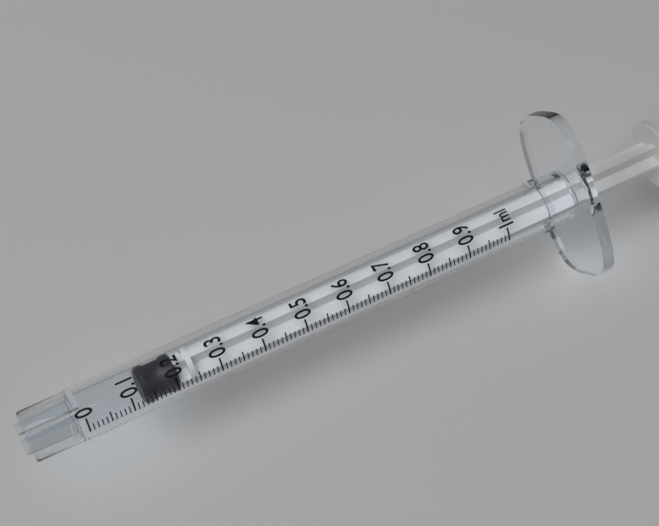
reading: 0.13 ml
